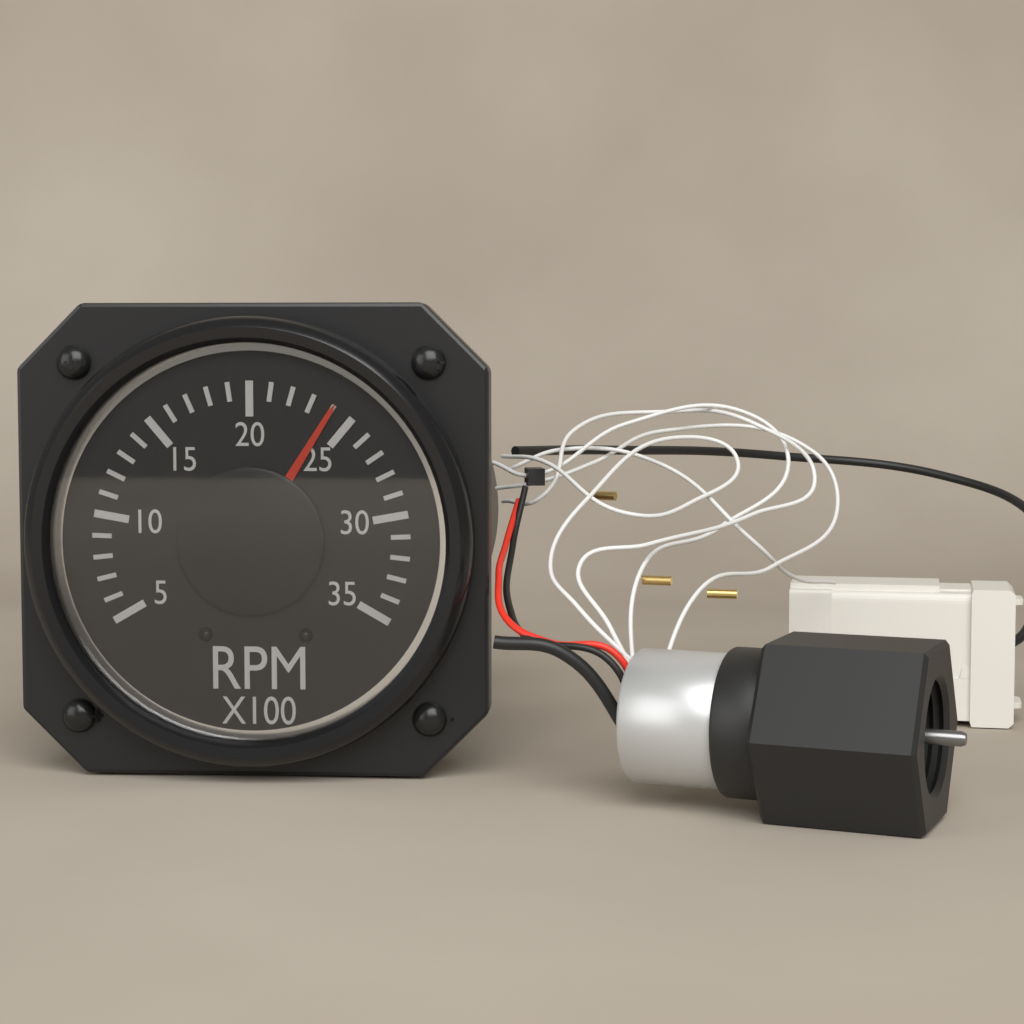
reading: 24 RPM x100
